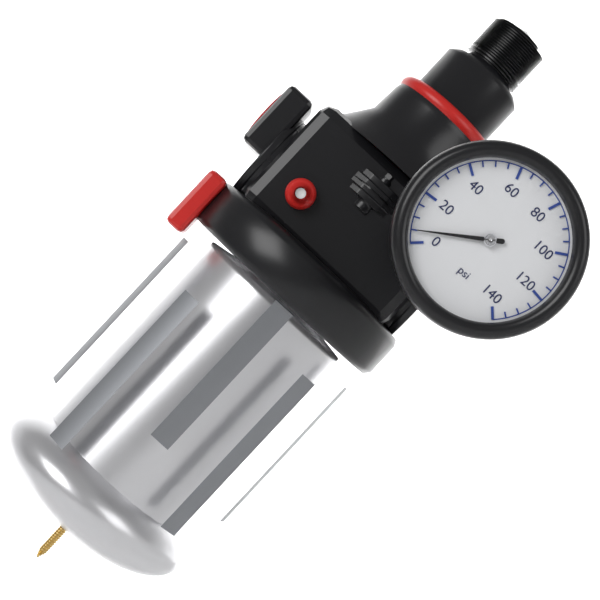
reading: 5 psi
